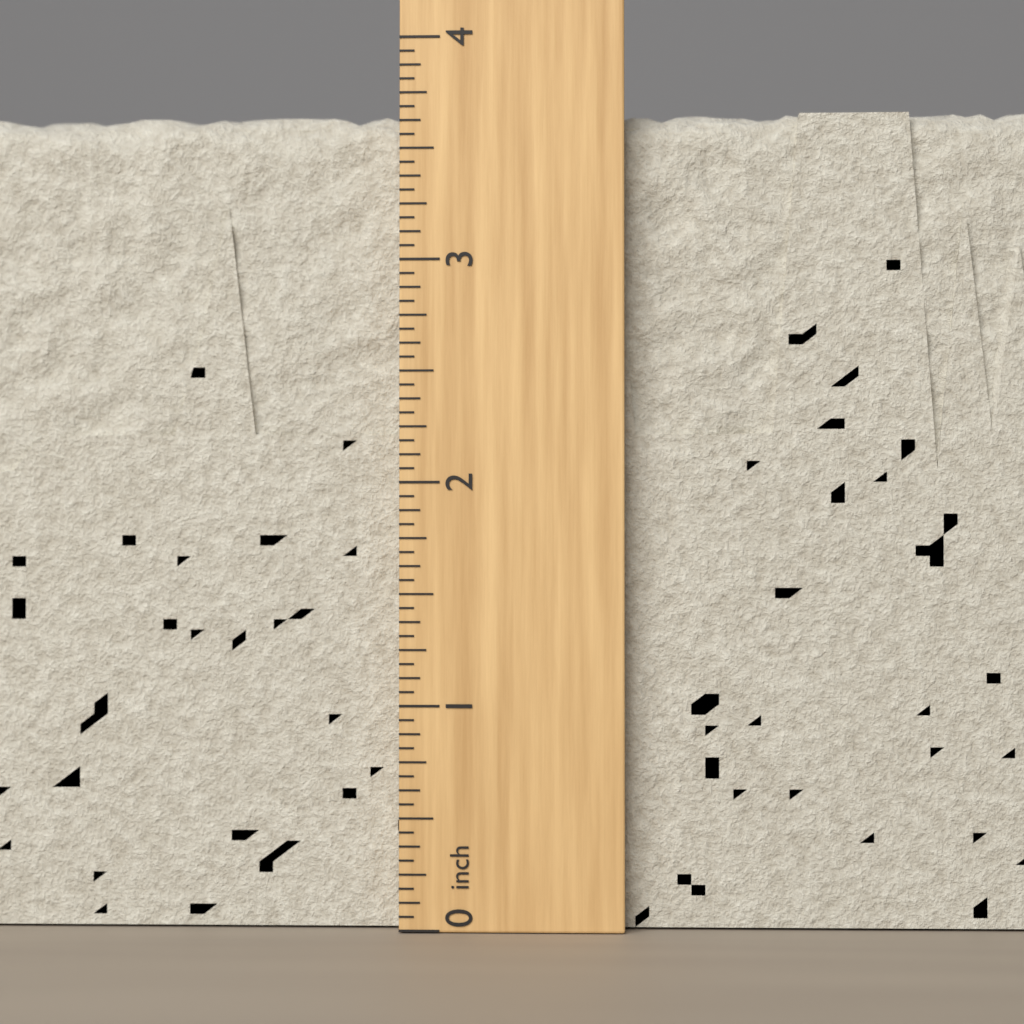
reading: 3.6875 inch
